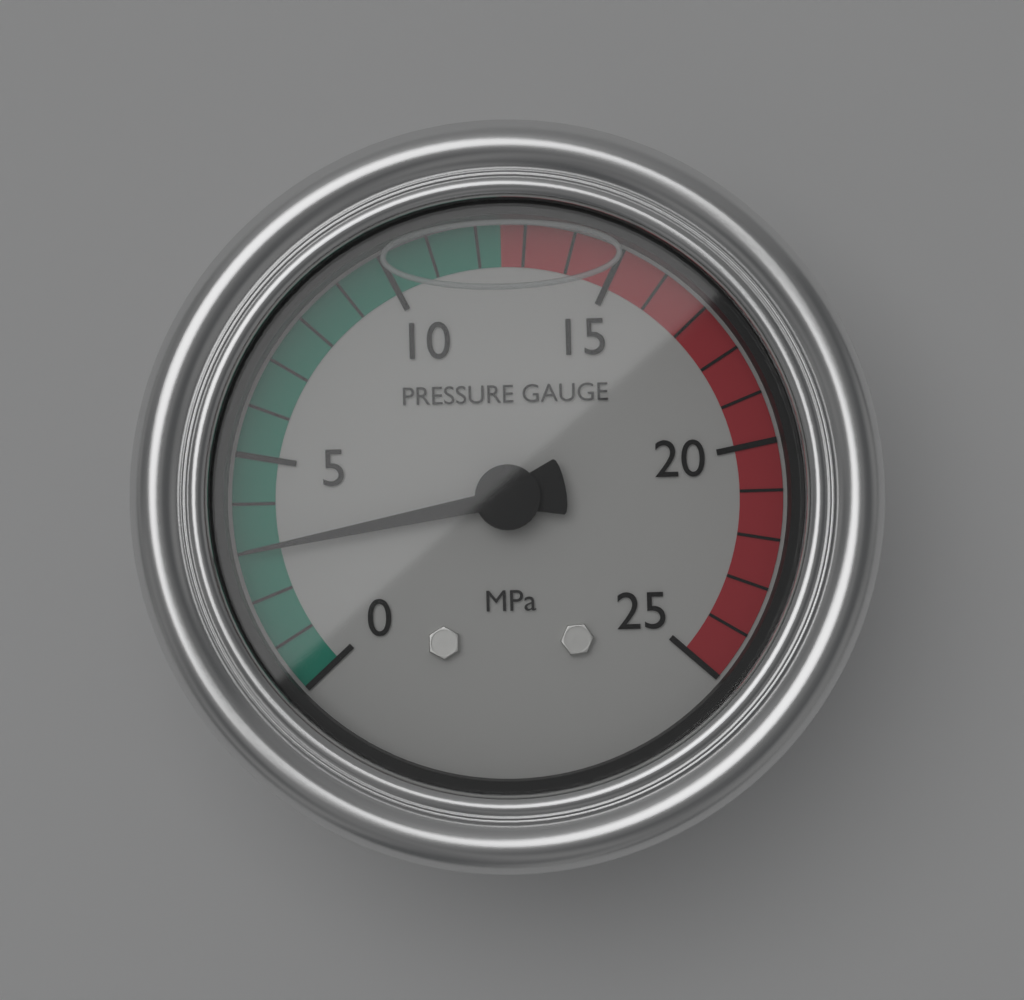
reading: 3 MPa
